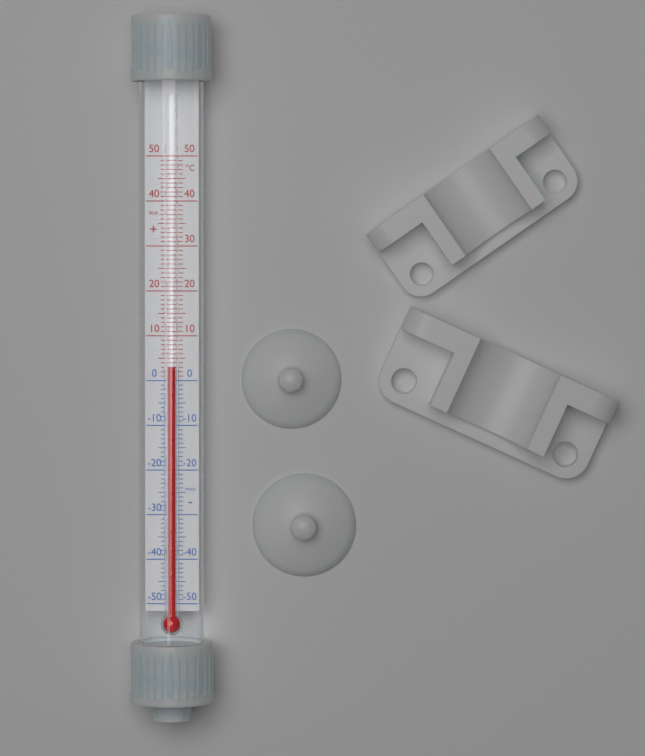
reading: 3 °C
